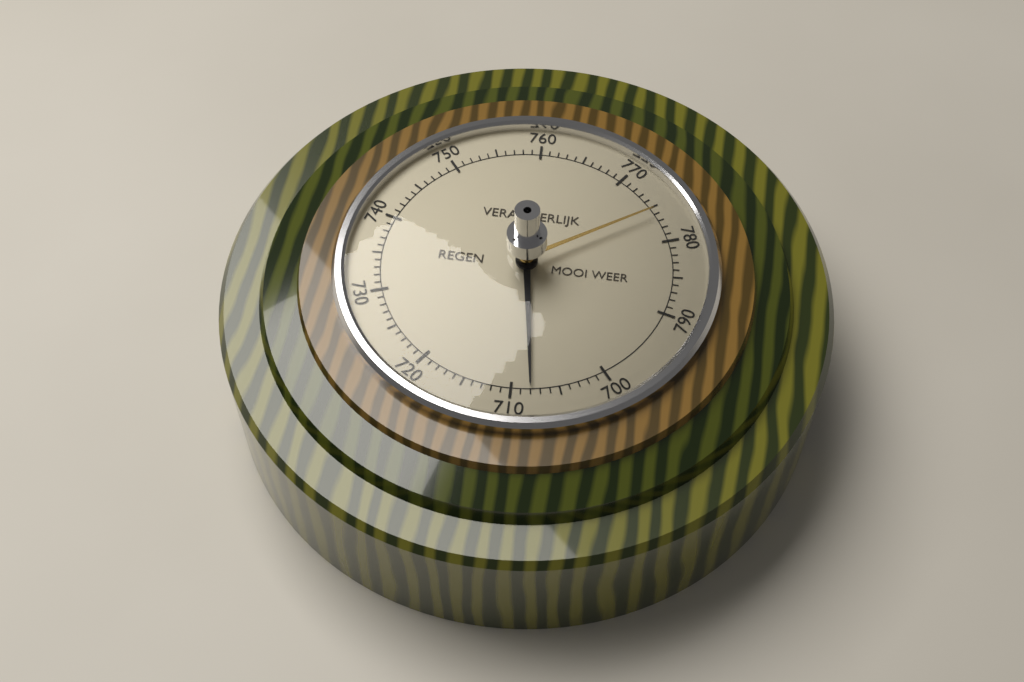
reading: 708 (no unit)
